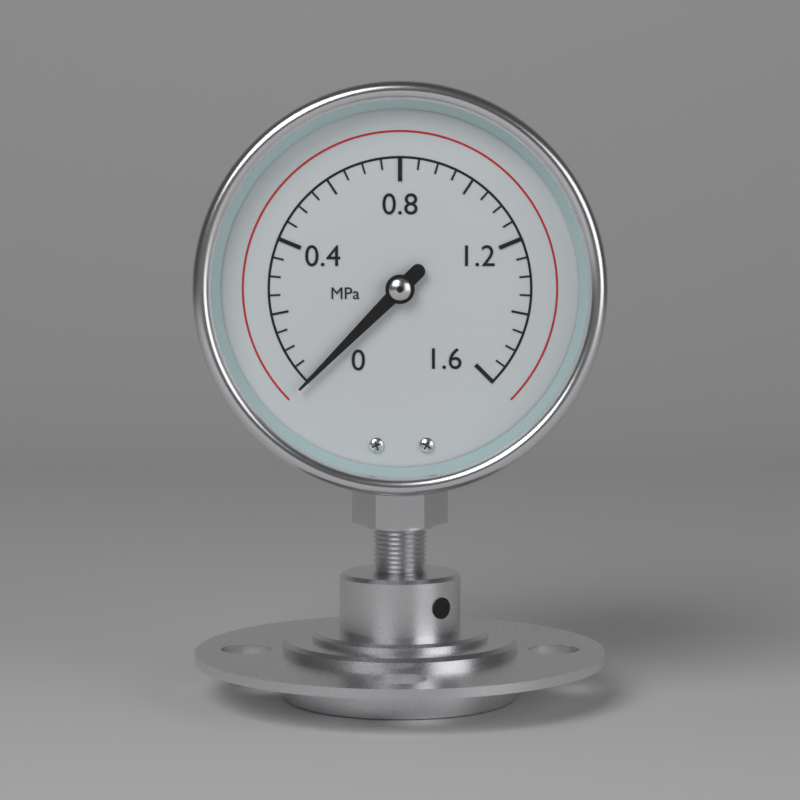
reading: 0.00 MPa
